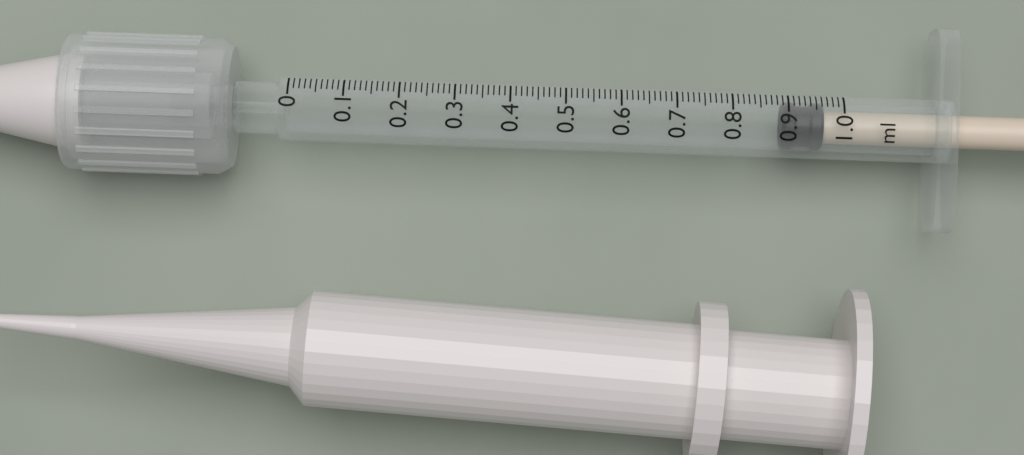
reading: 0.89 ml
